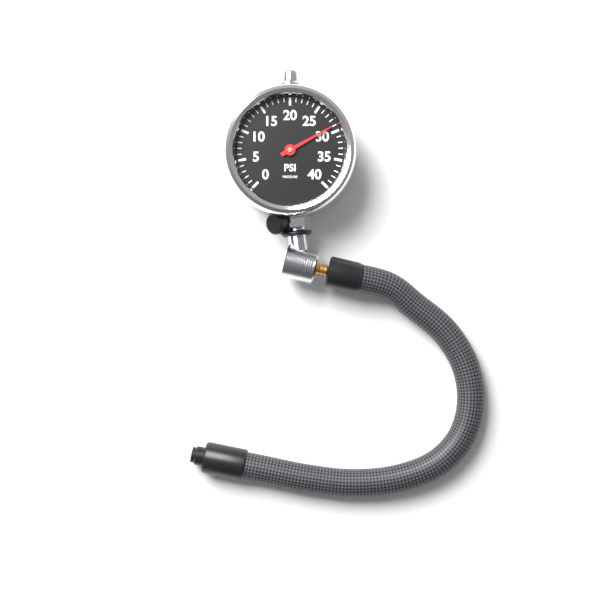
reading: 29 psi
